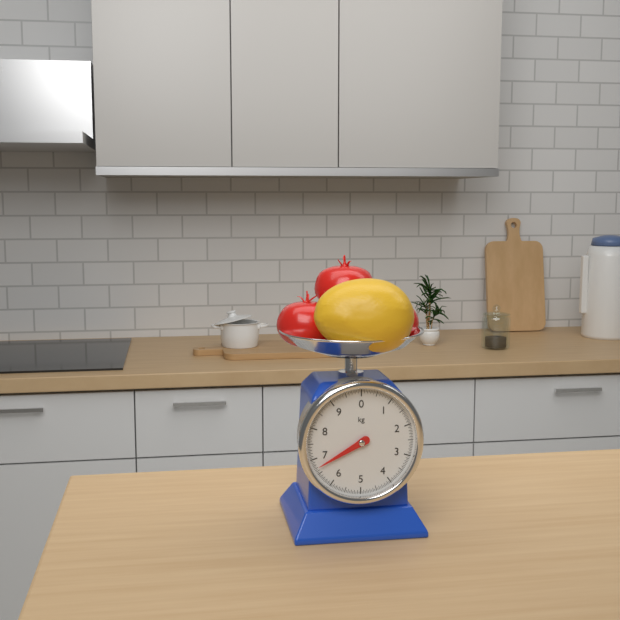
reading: 6.70 kg
